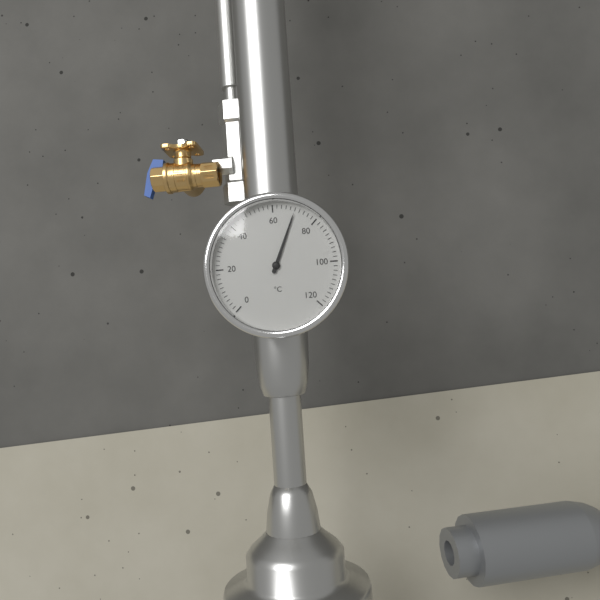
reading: 70 °C
